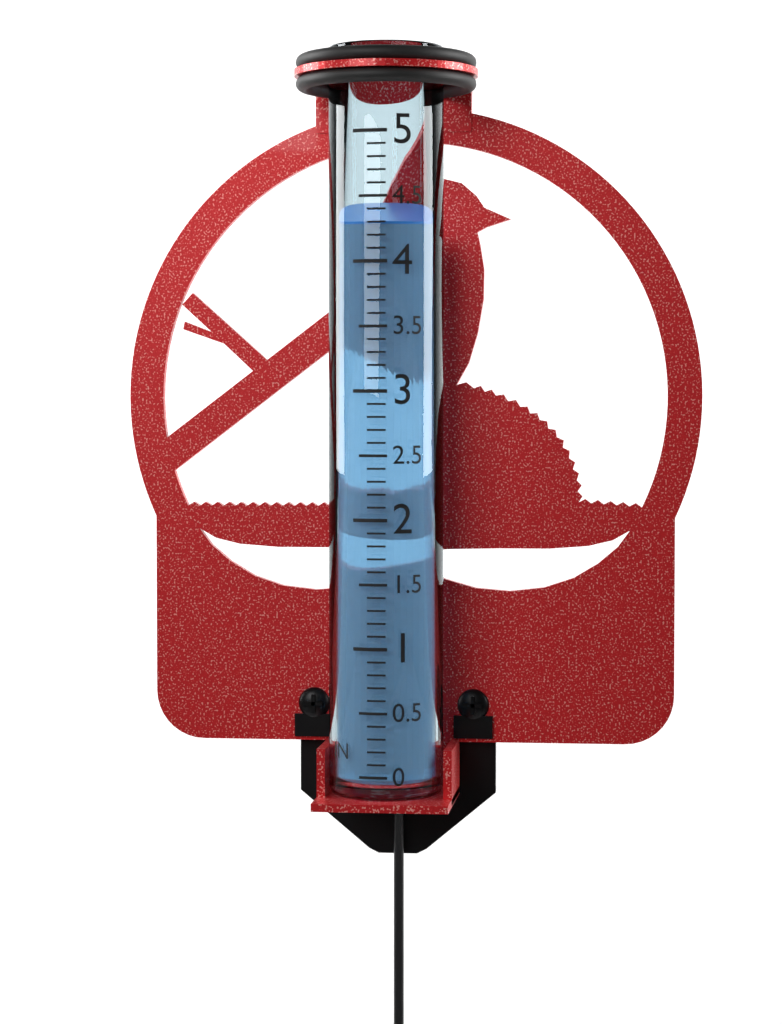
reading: 4.3 in
